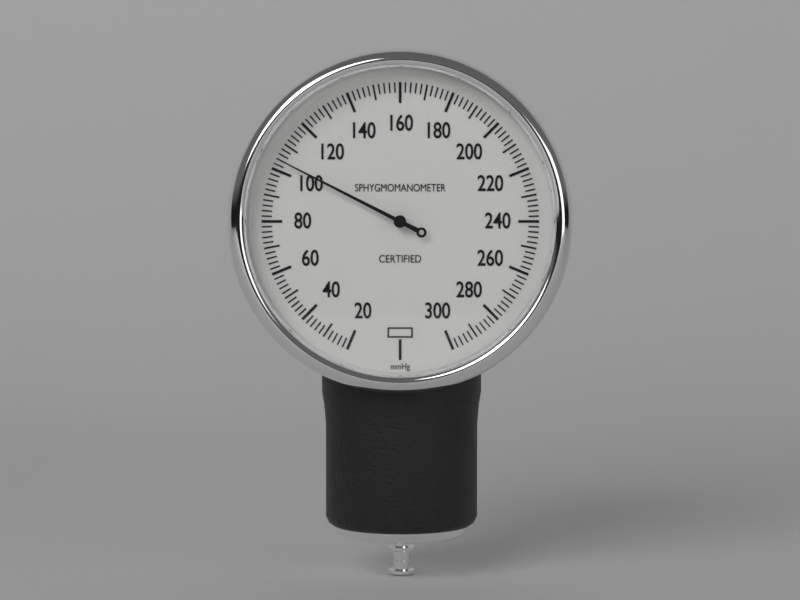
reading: 104 mmHg
